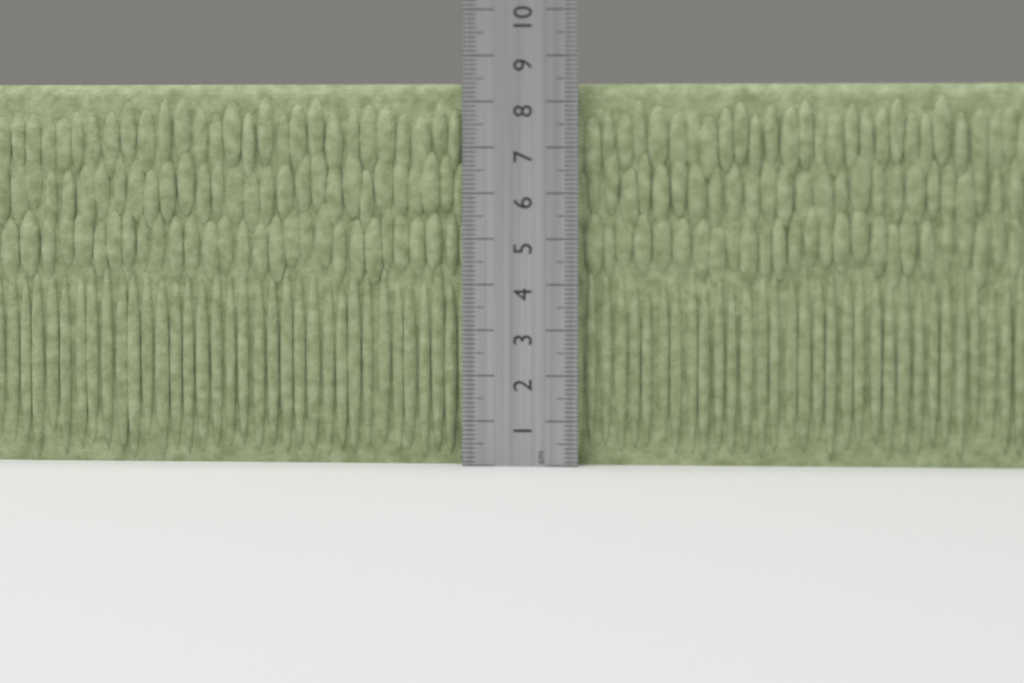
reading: 8.4 cm
